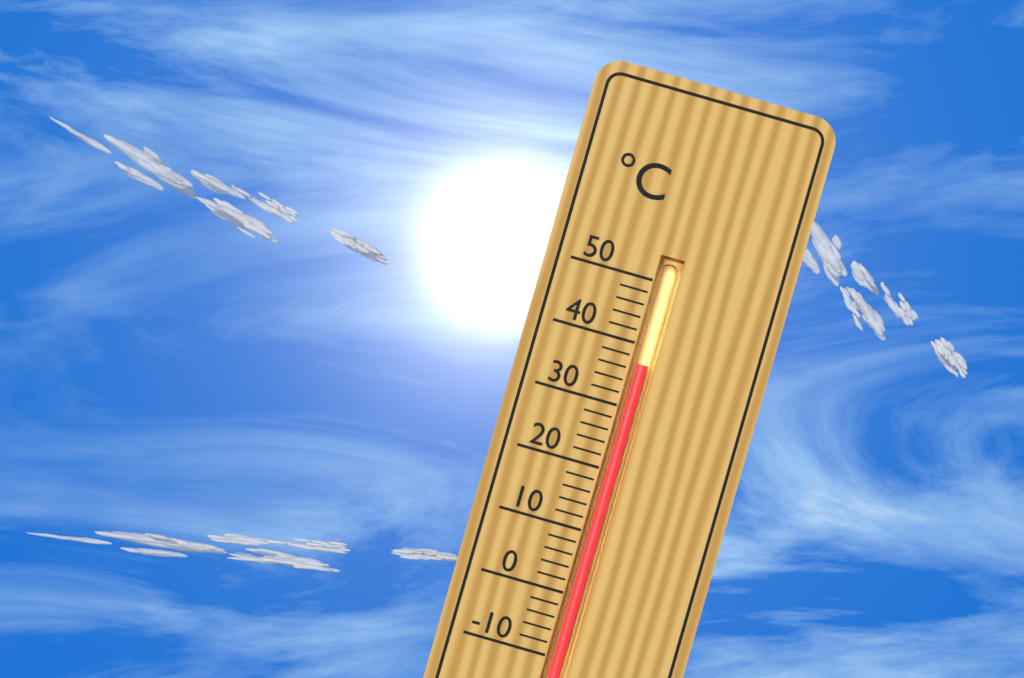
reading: 37 °C
